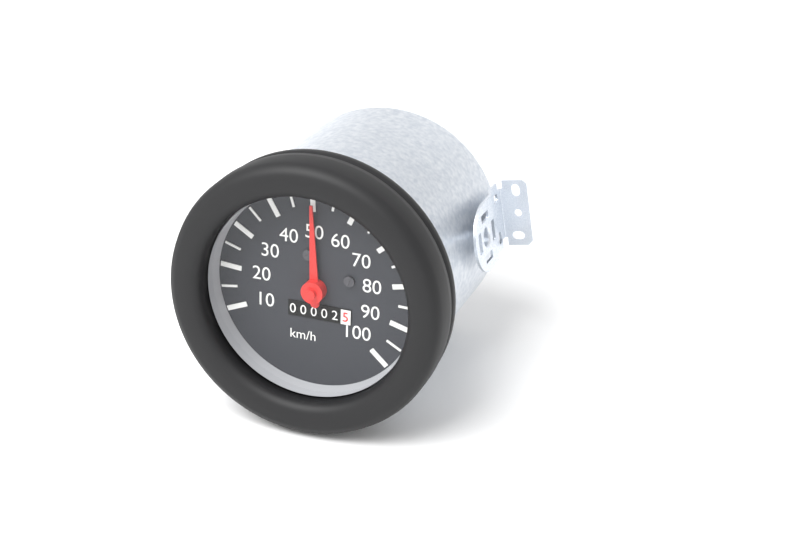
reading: 50 km/h
